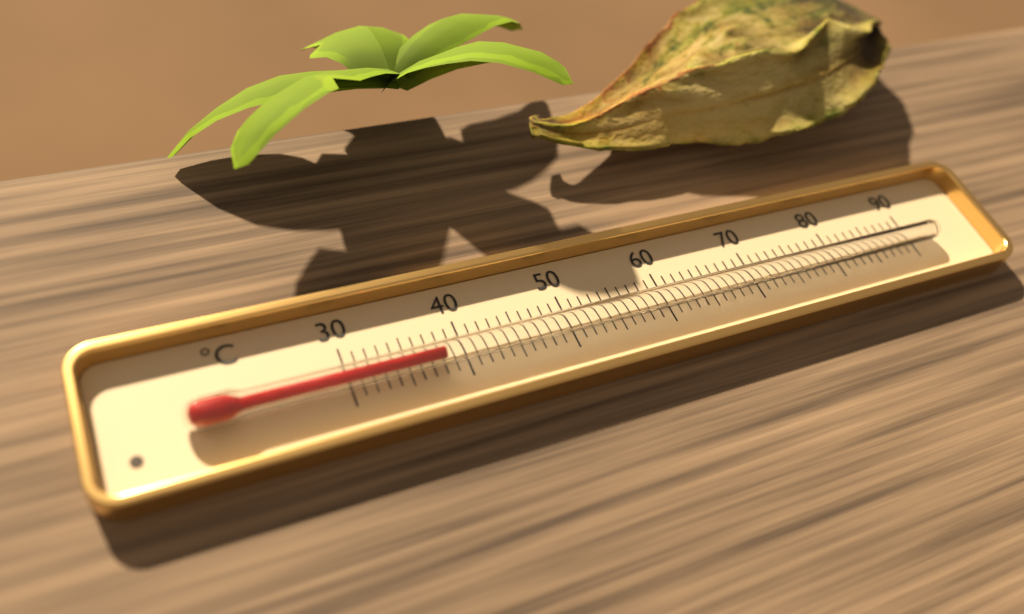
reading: 38 °C
